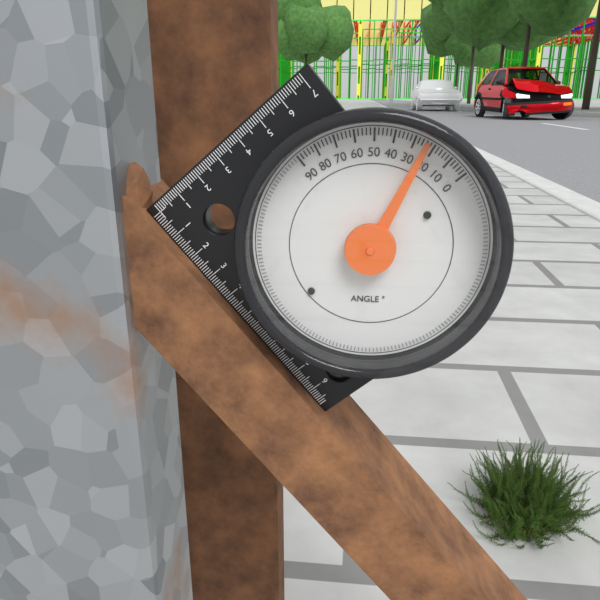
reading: 24 °
